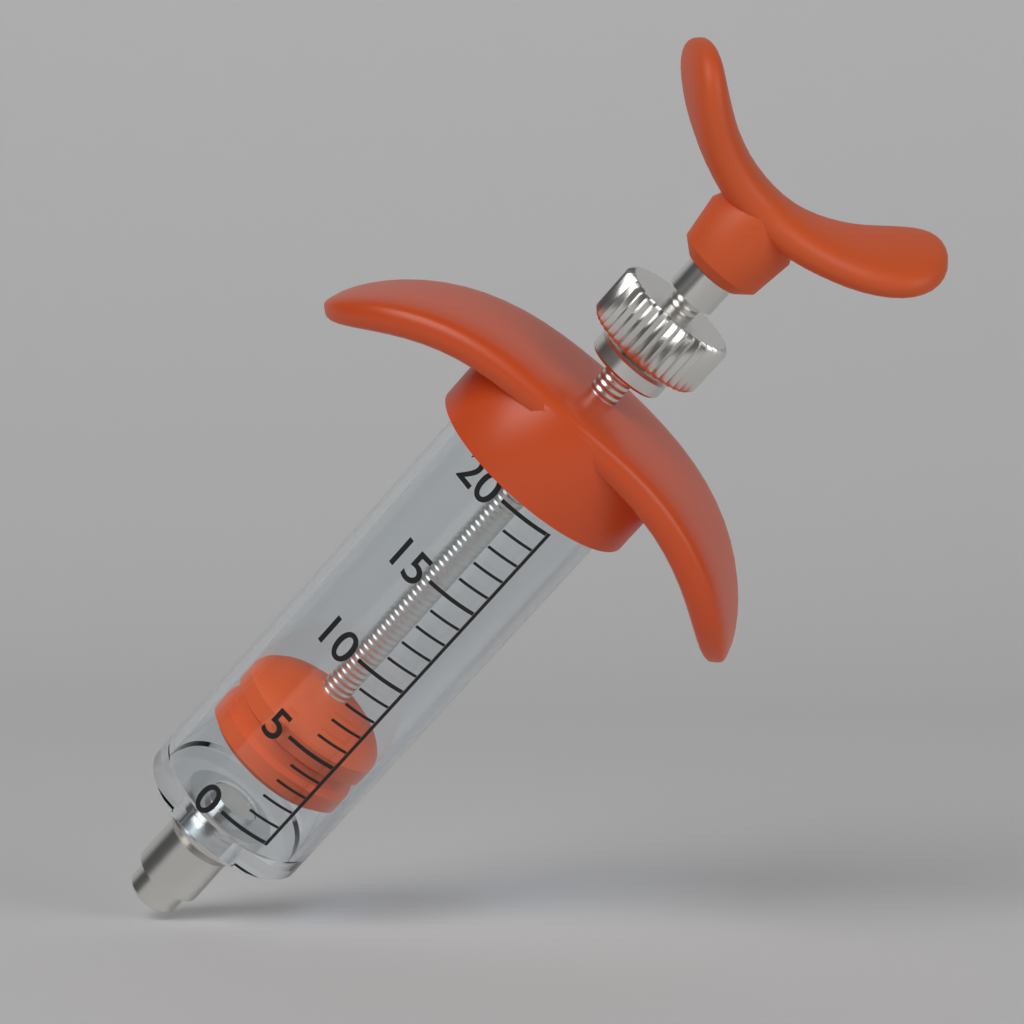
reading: 2 (no unit)
